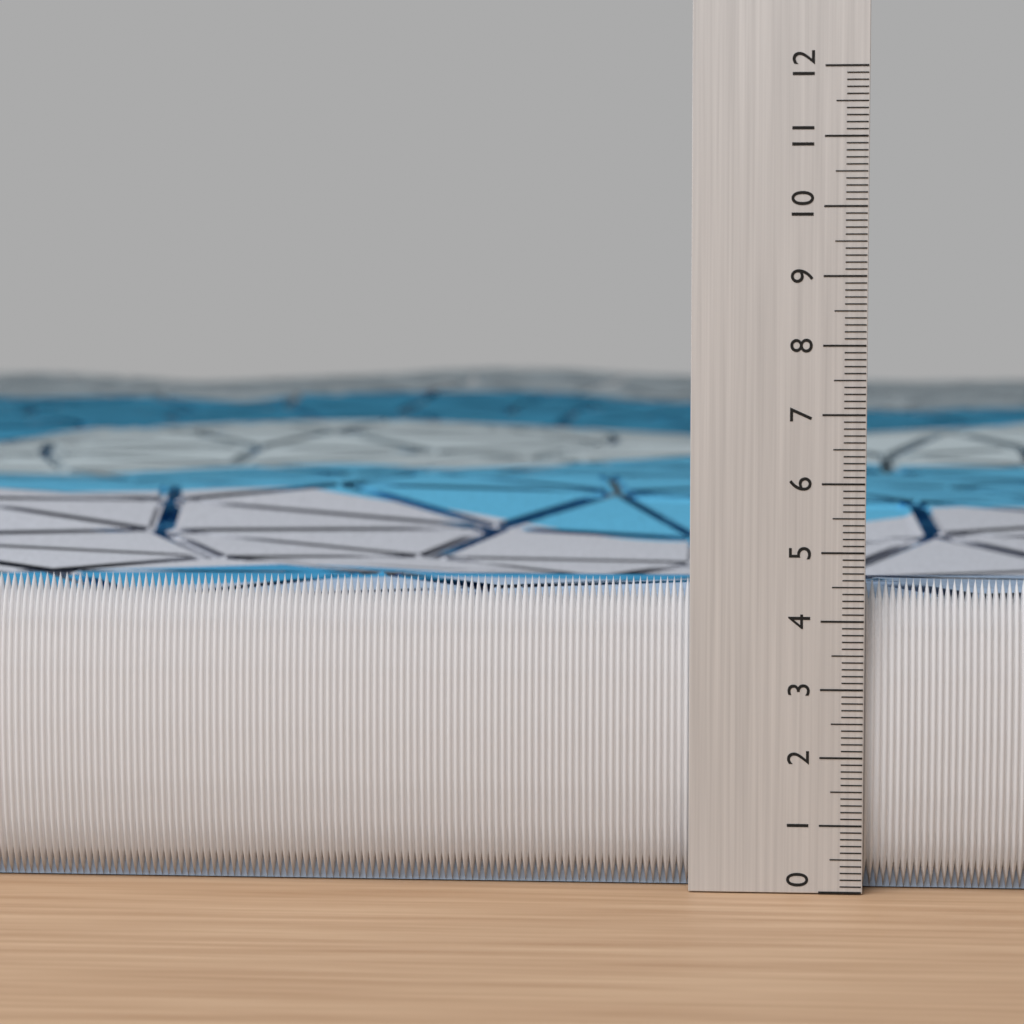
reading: 4.6 (no unit)
